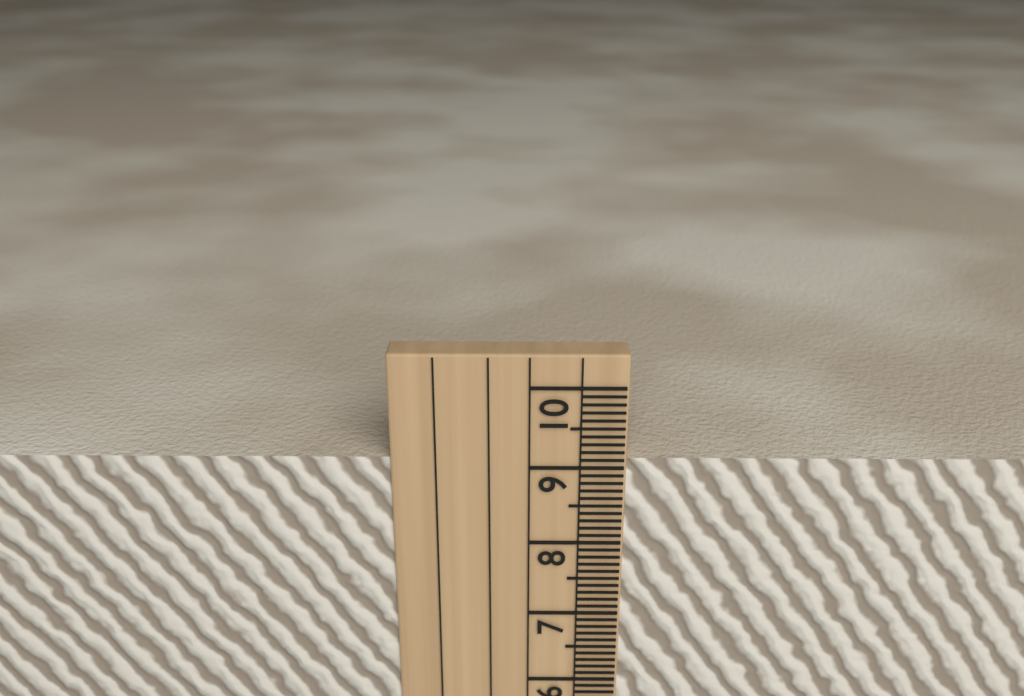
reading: 9.1 cm
